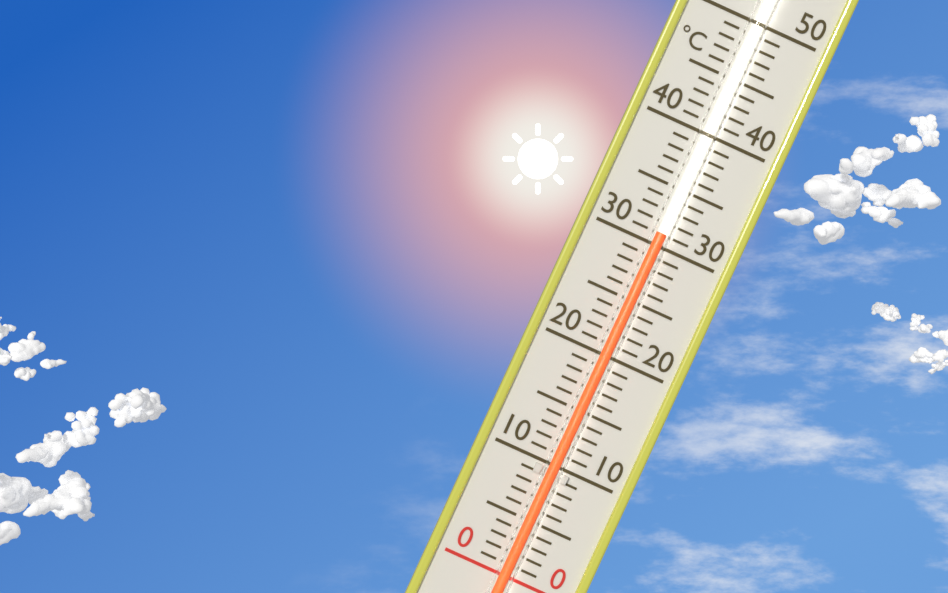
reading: 31 °C
